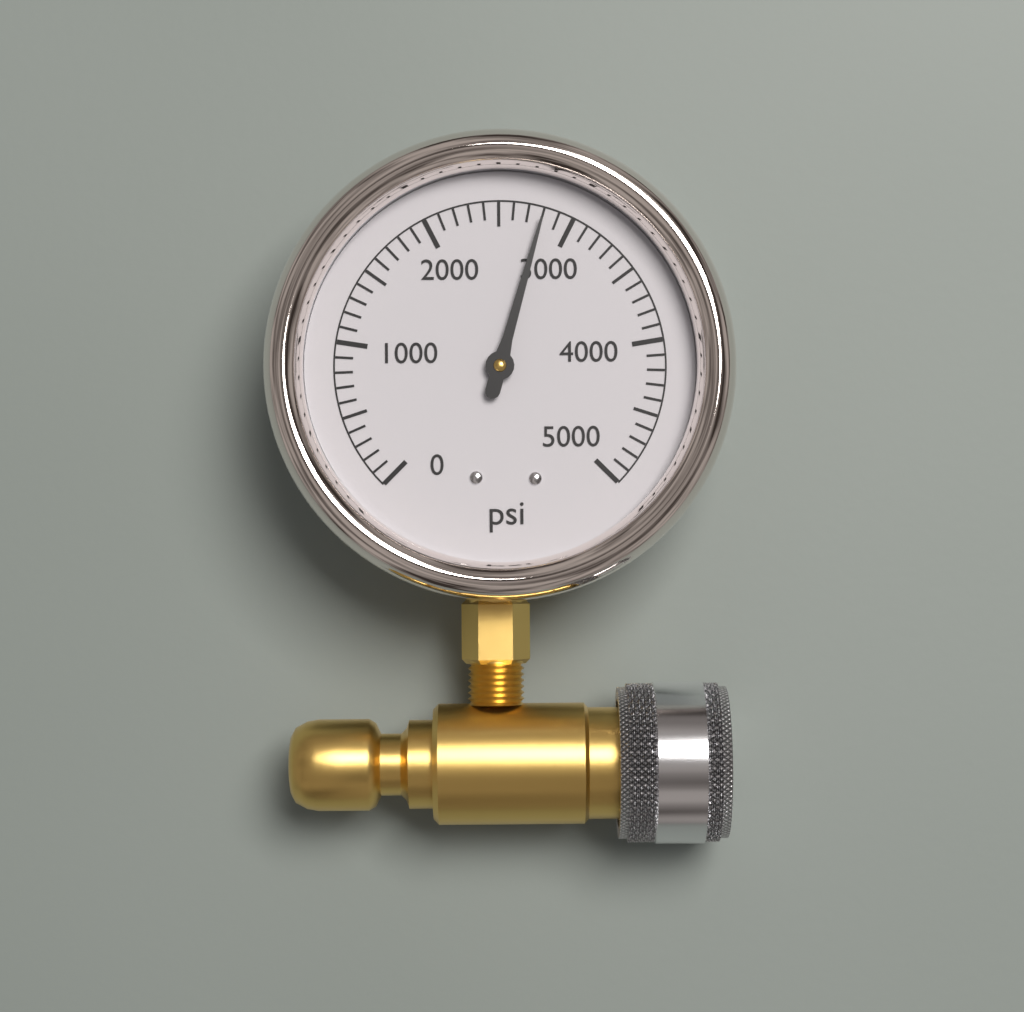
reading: 2800 psi
